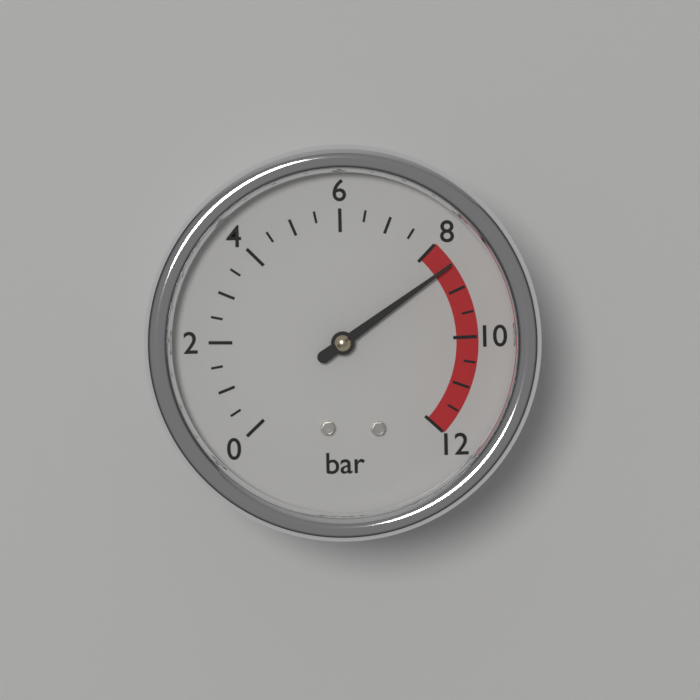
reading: 8.5 bar
